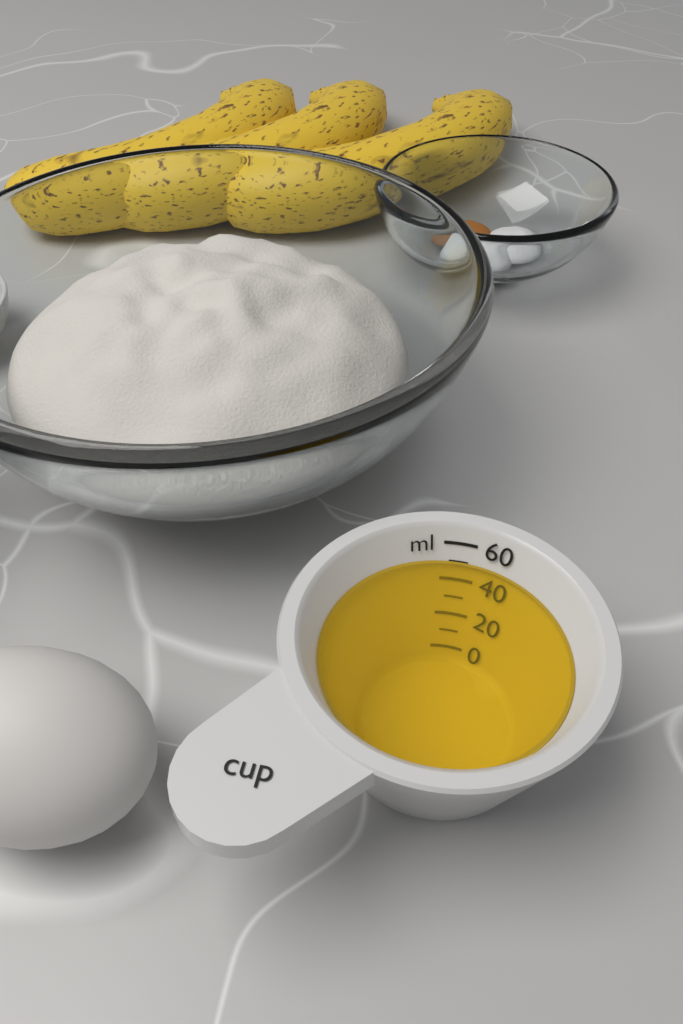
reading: 50 ml
